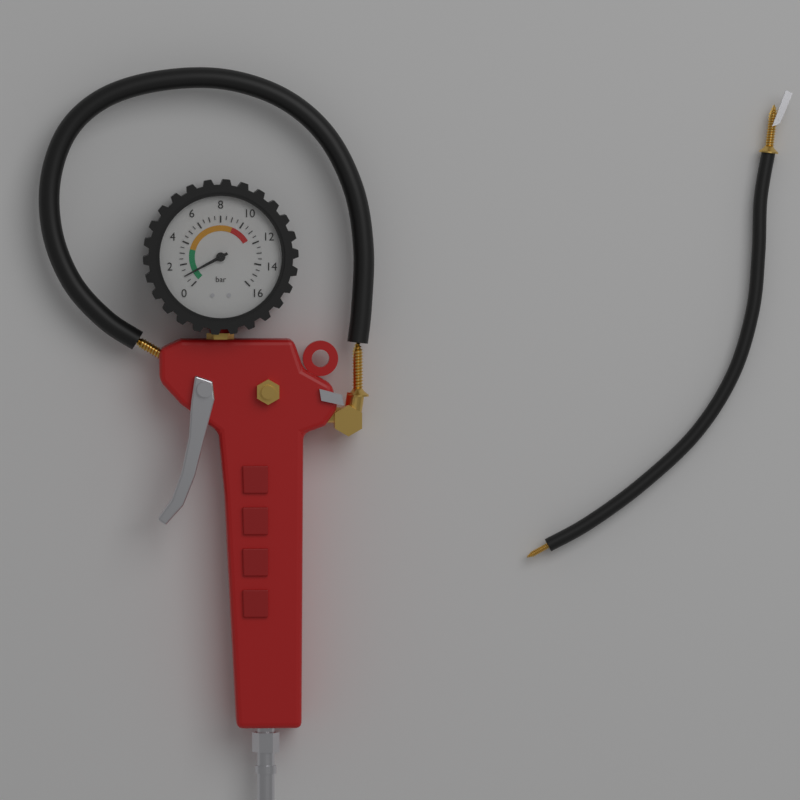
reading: 1.0 bar
